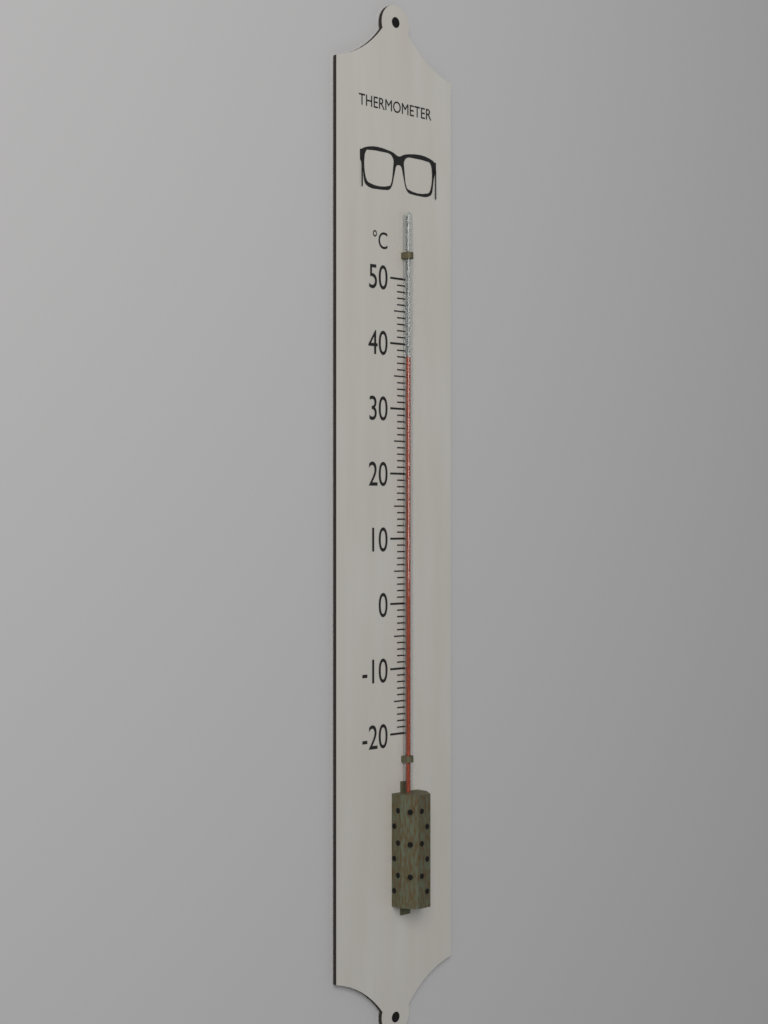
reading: 38 °C
